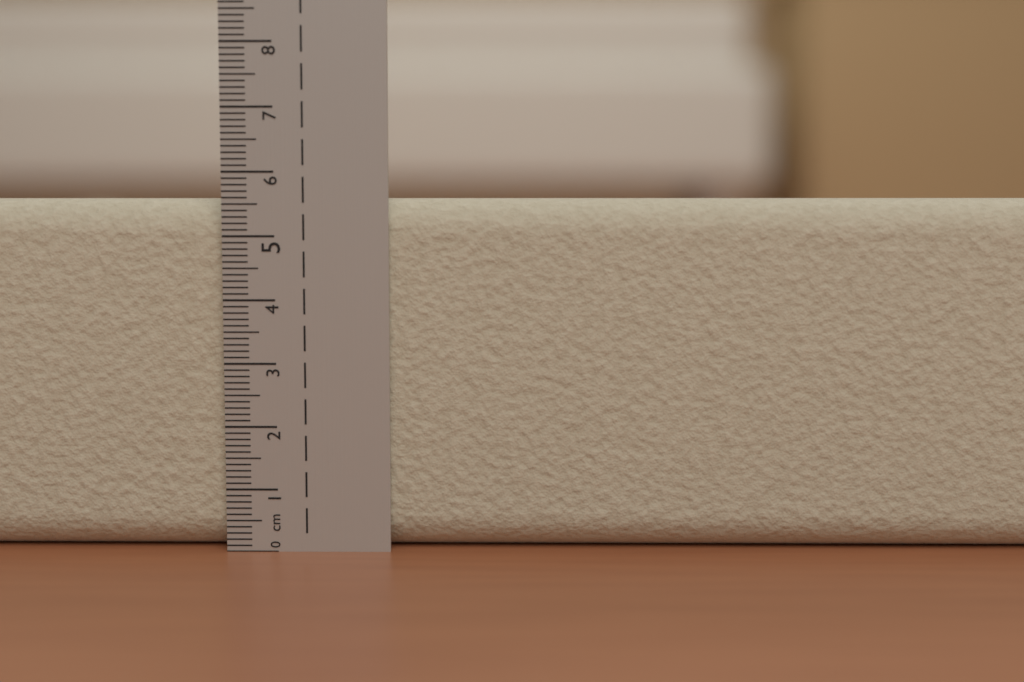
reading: 5.6 cm
